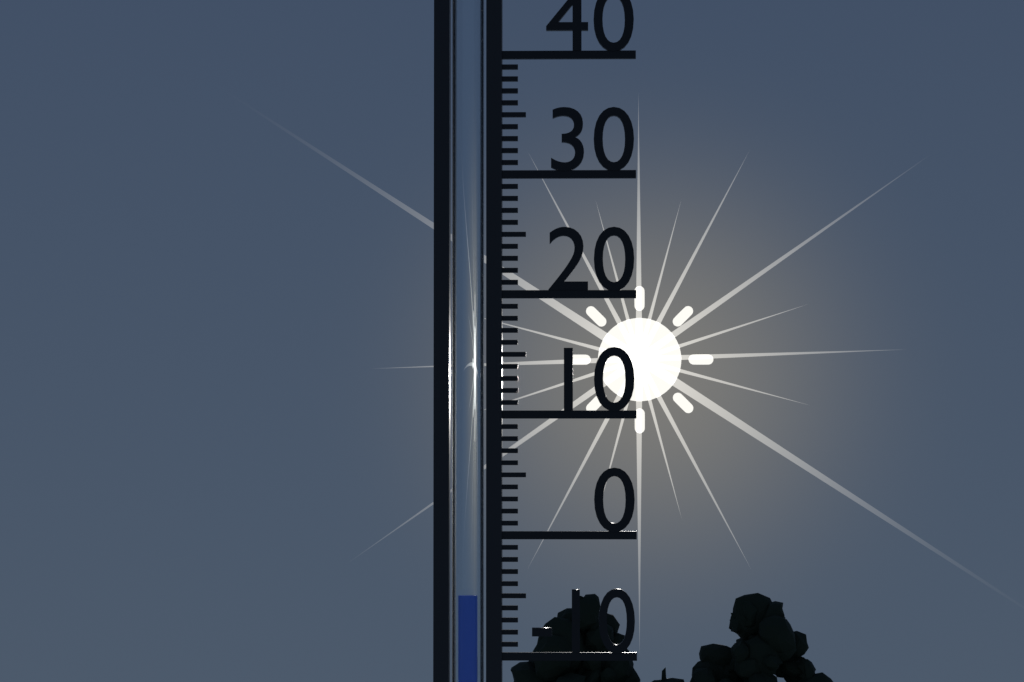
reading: -5 (no unit)
